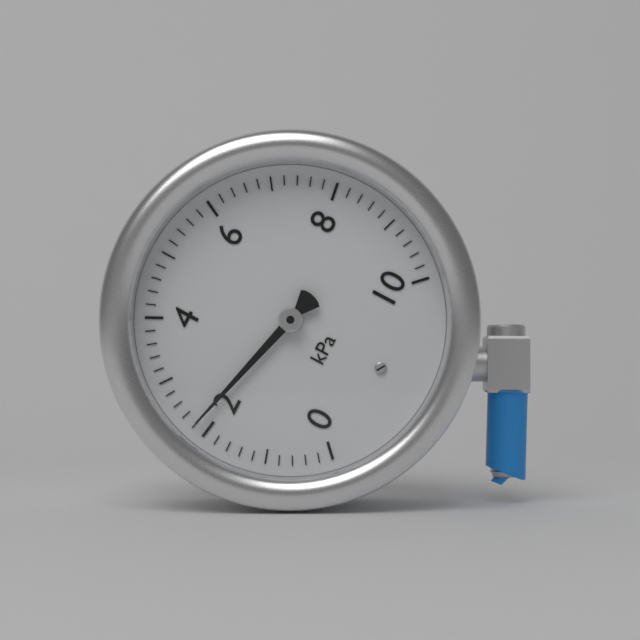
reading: 2.2 kPa
